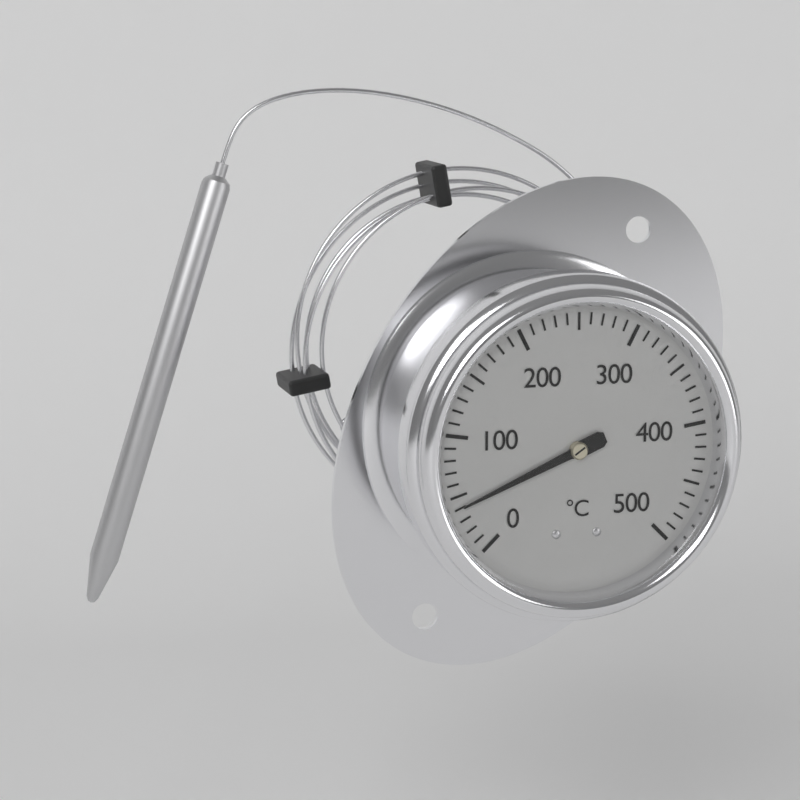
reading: 40 °C
